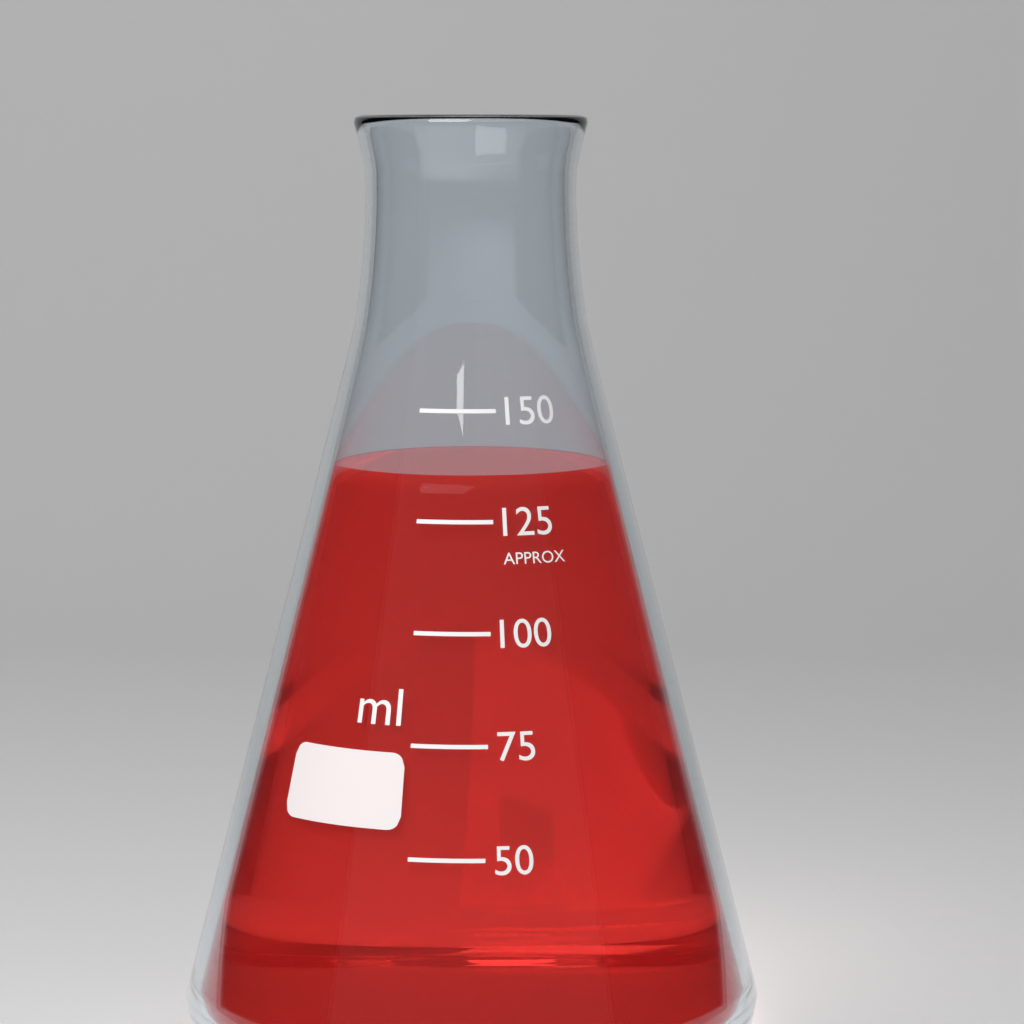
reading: 135 ml
